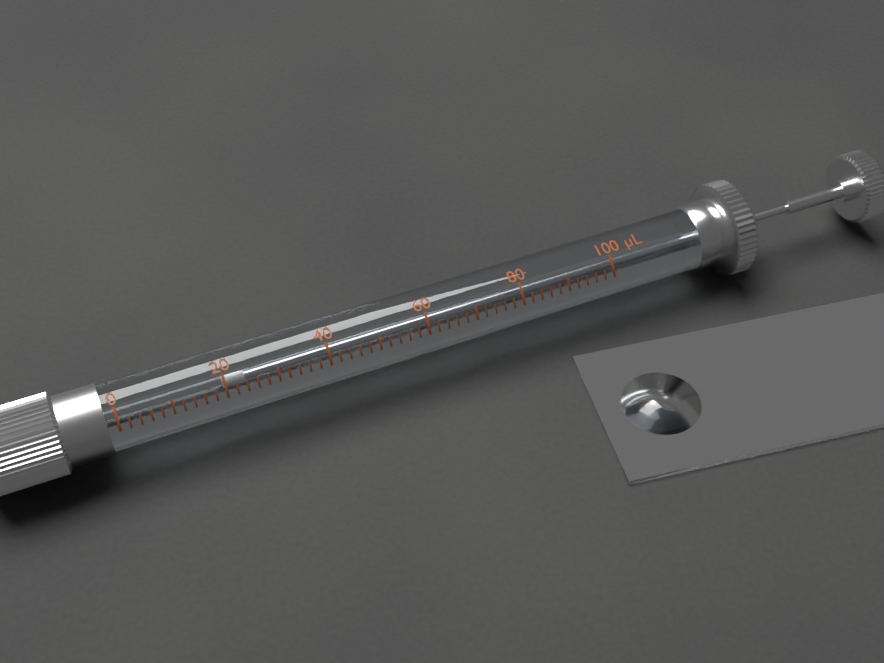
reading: 20 µL
